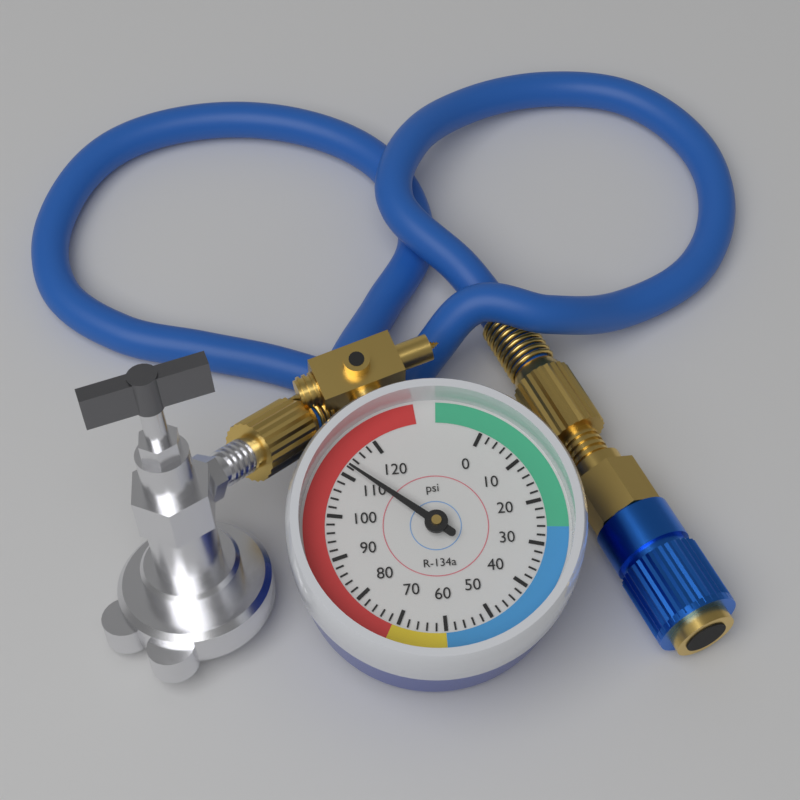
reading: 112 psi
